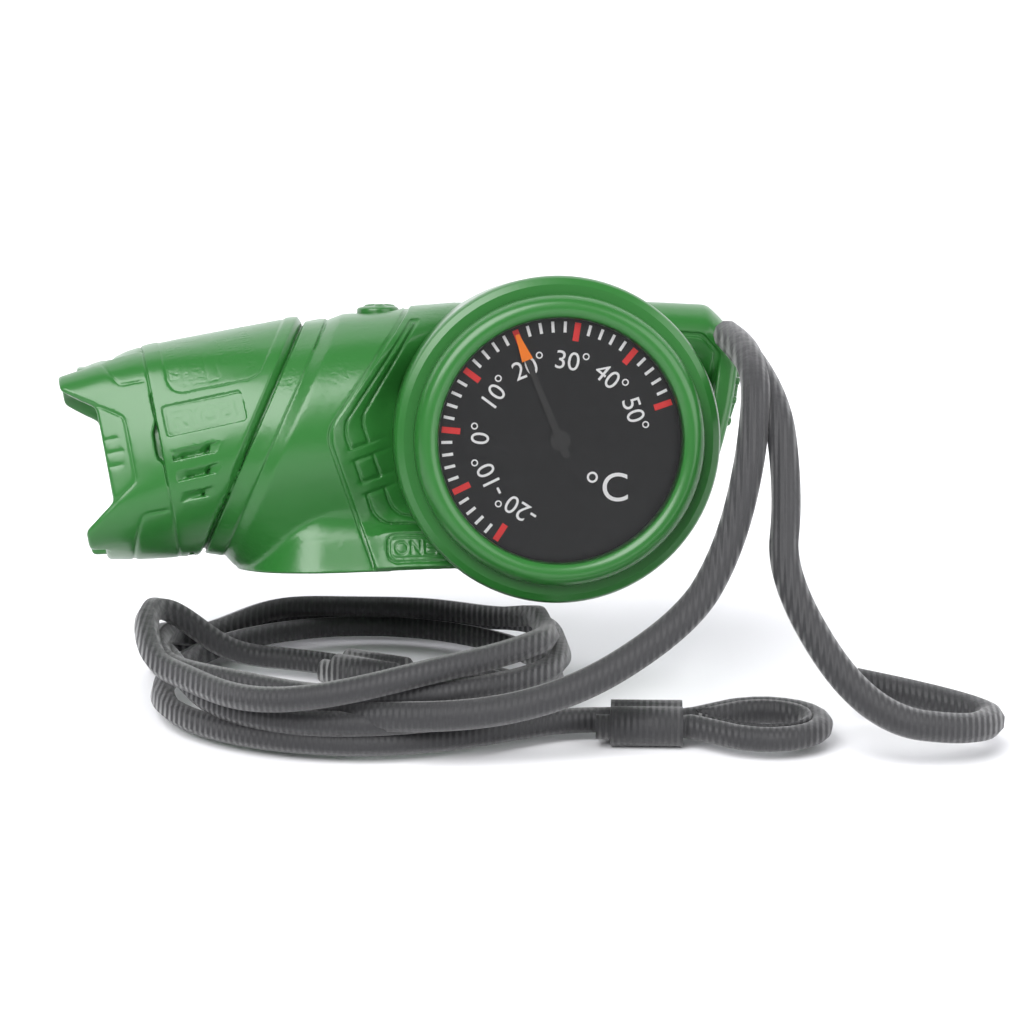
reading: 20 °C
